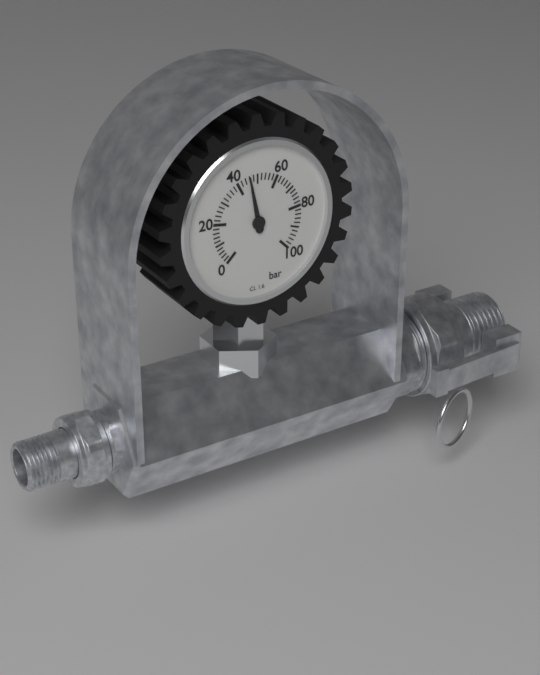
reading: 46 bar
